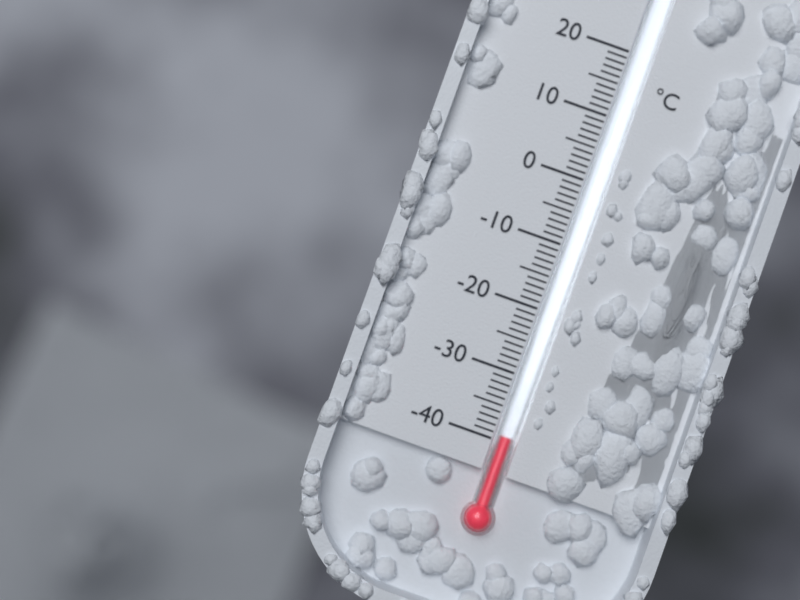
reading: -39 °C
